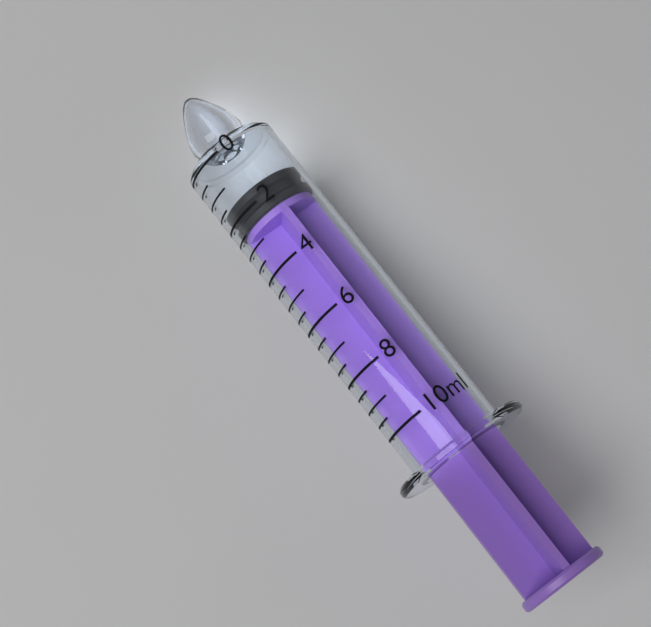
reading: 1.5 ml
